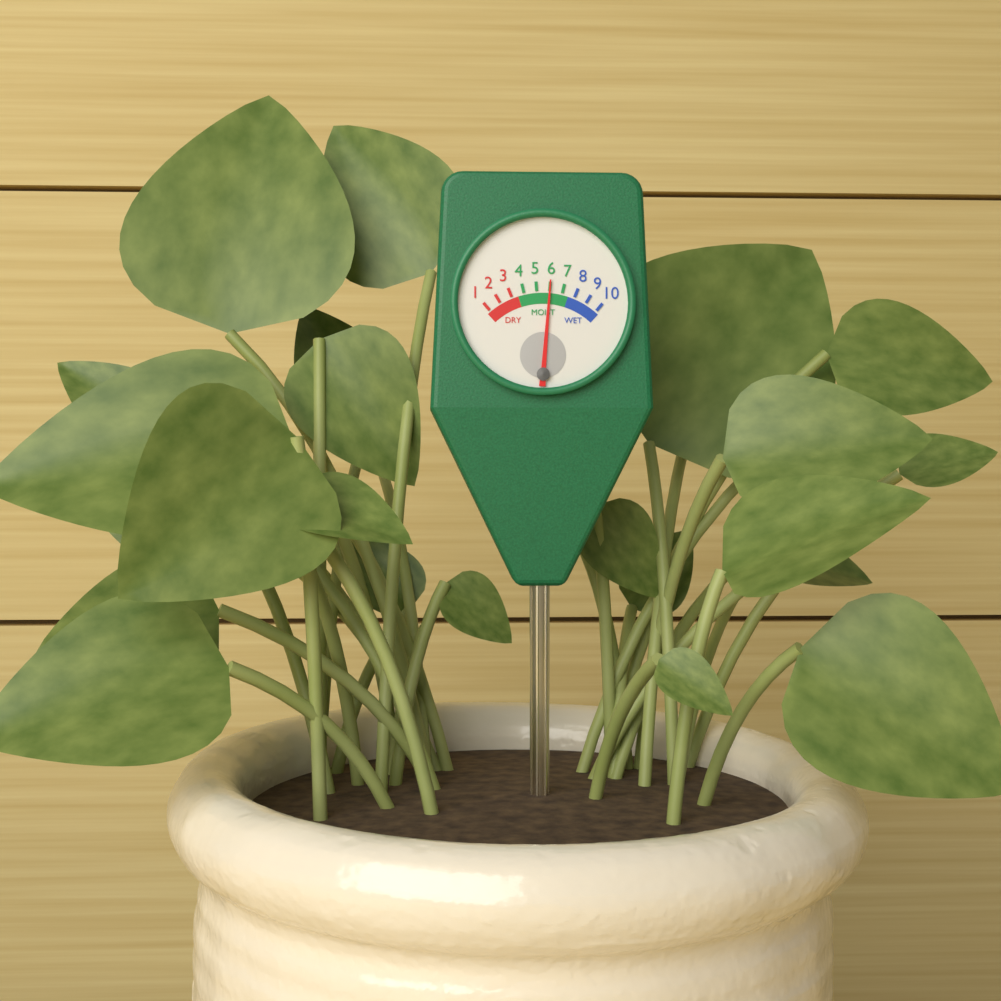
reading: 6 (no unit)
